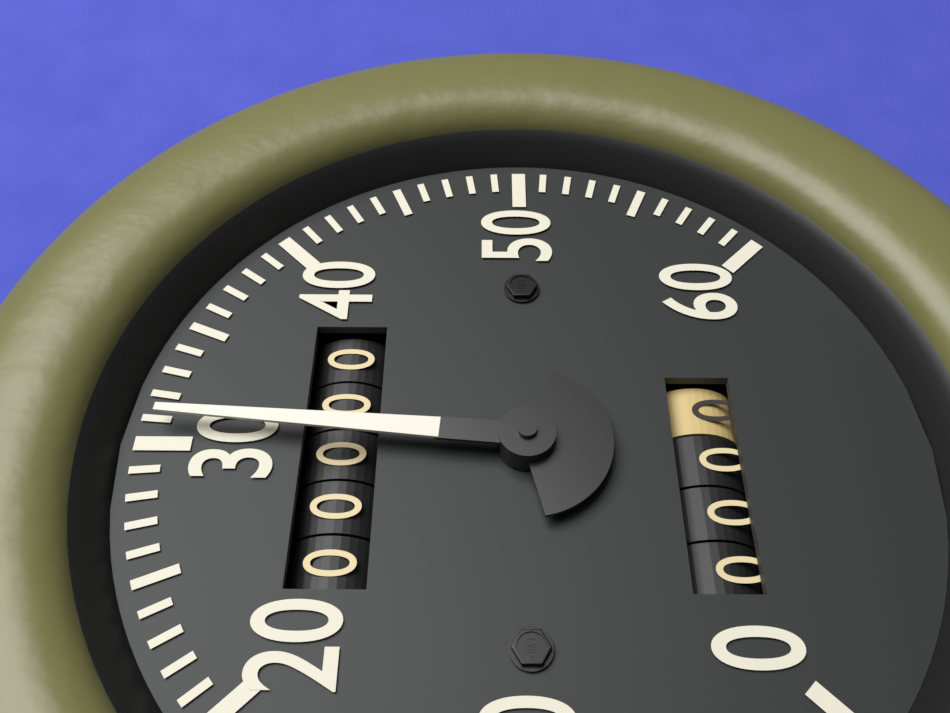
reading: 31 (no unit)
